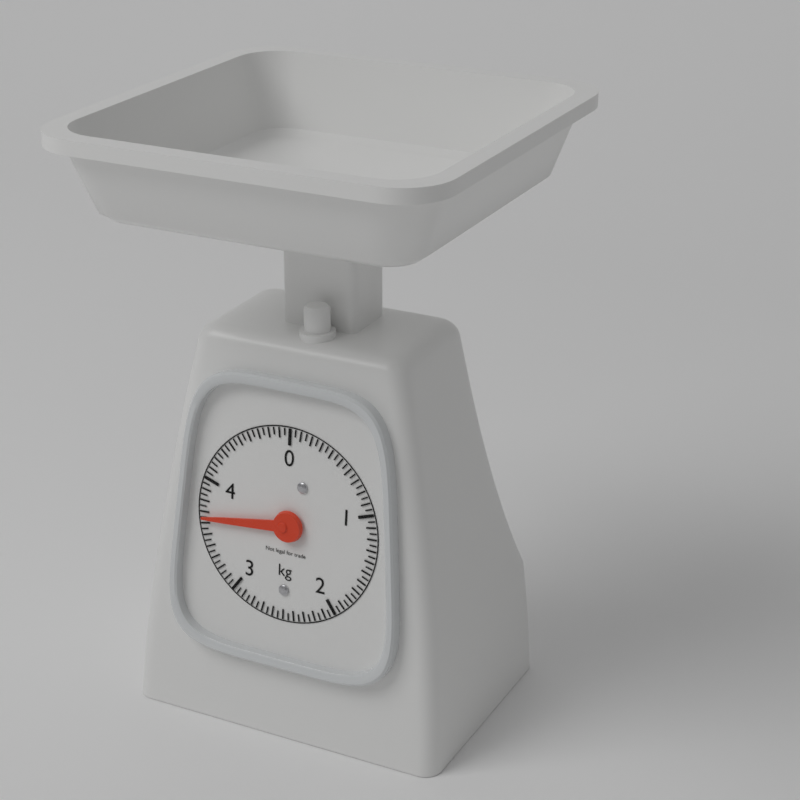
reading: 3.65 kg
